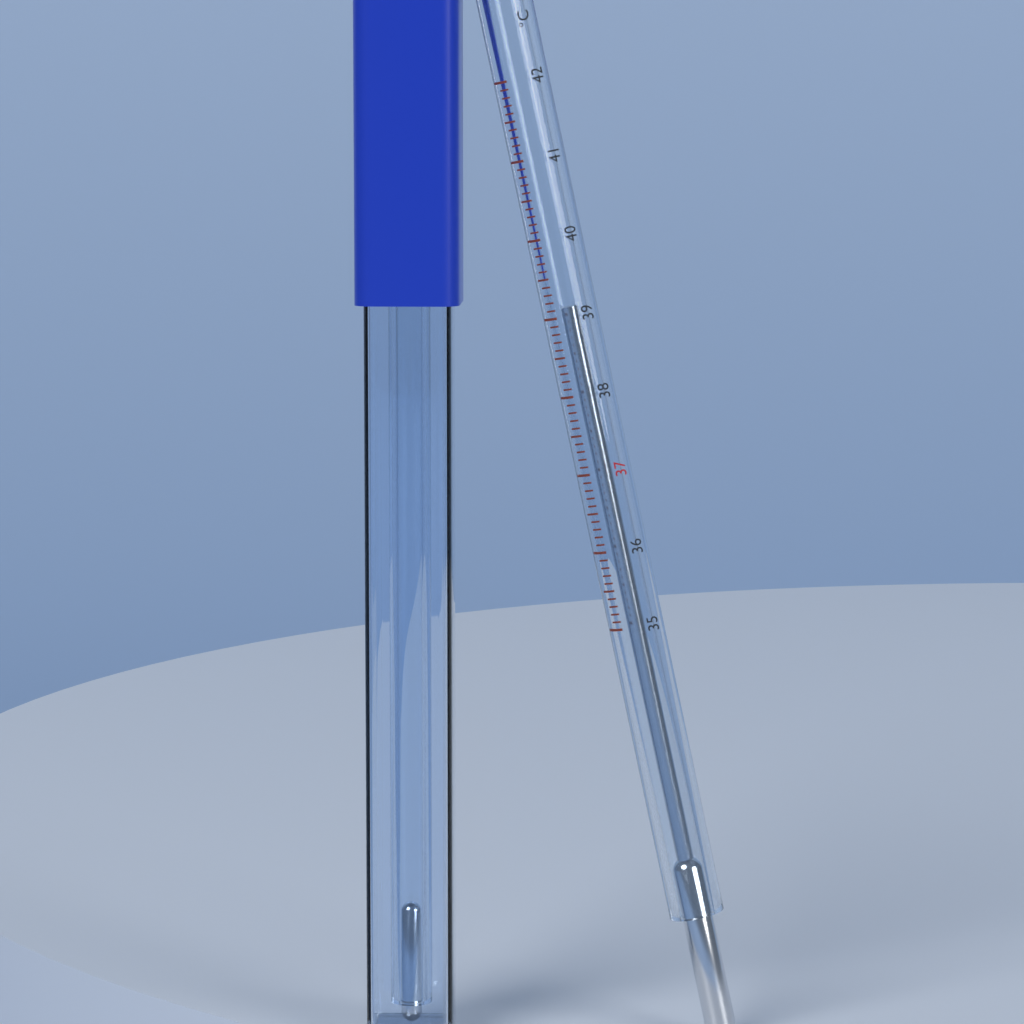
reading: 39.1 °C
